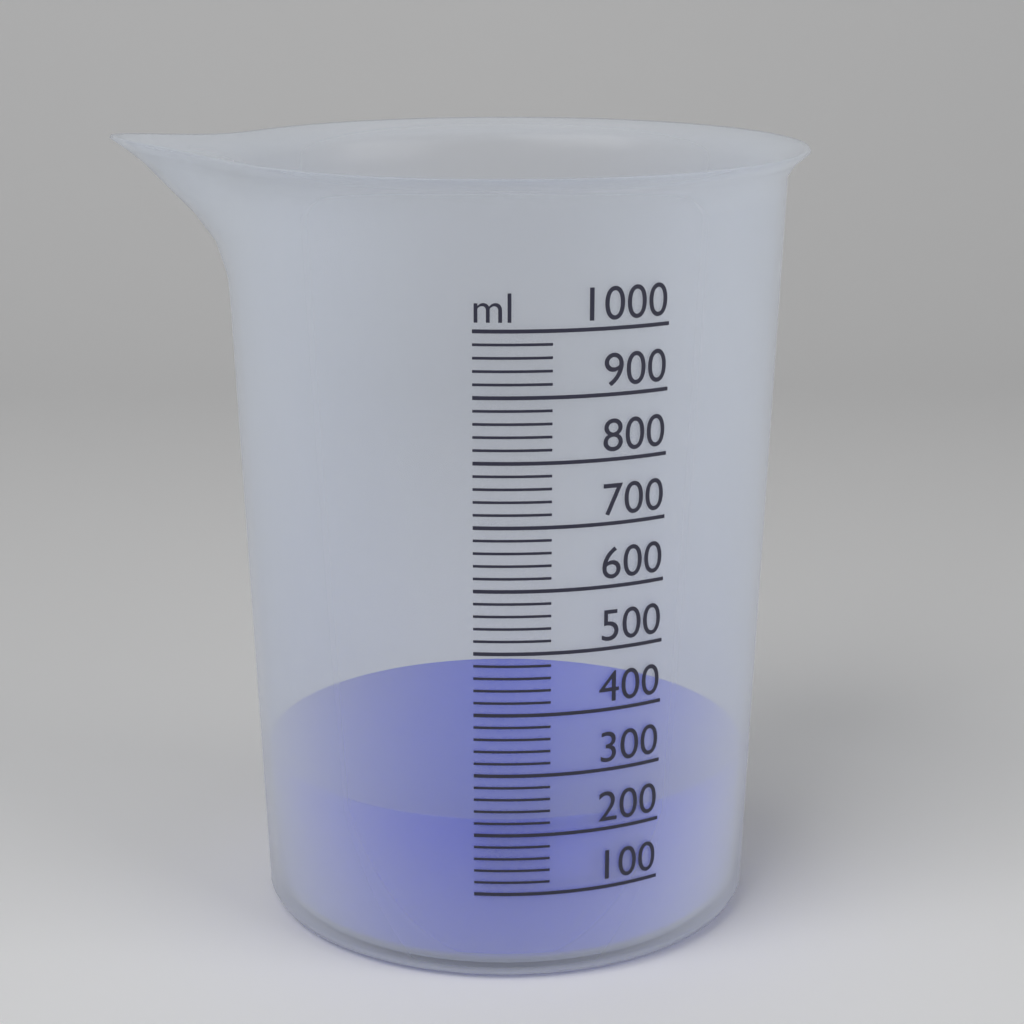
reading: 220 ml
